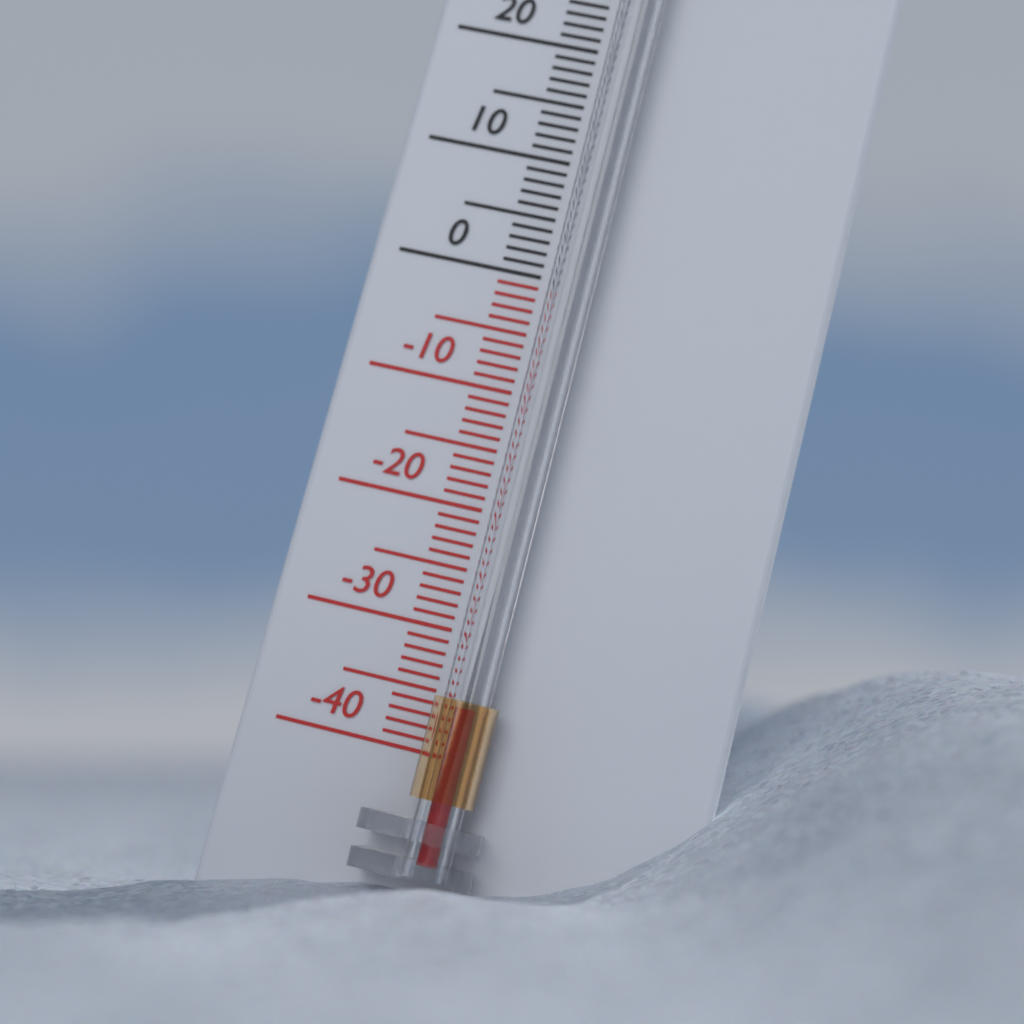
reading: -36 °C
